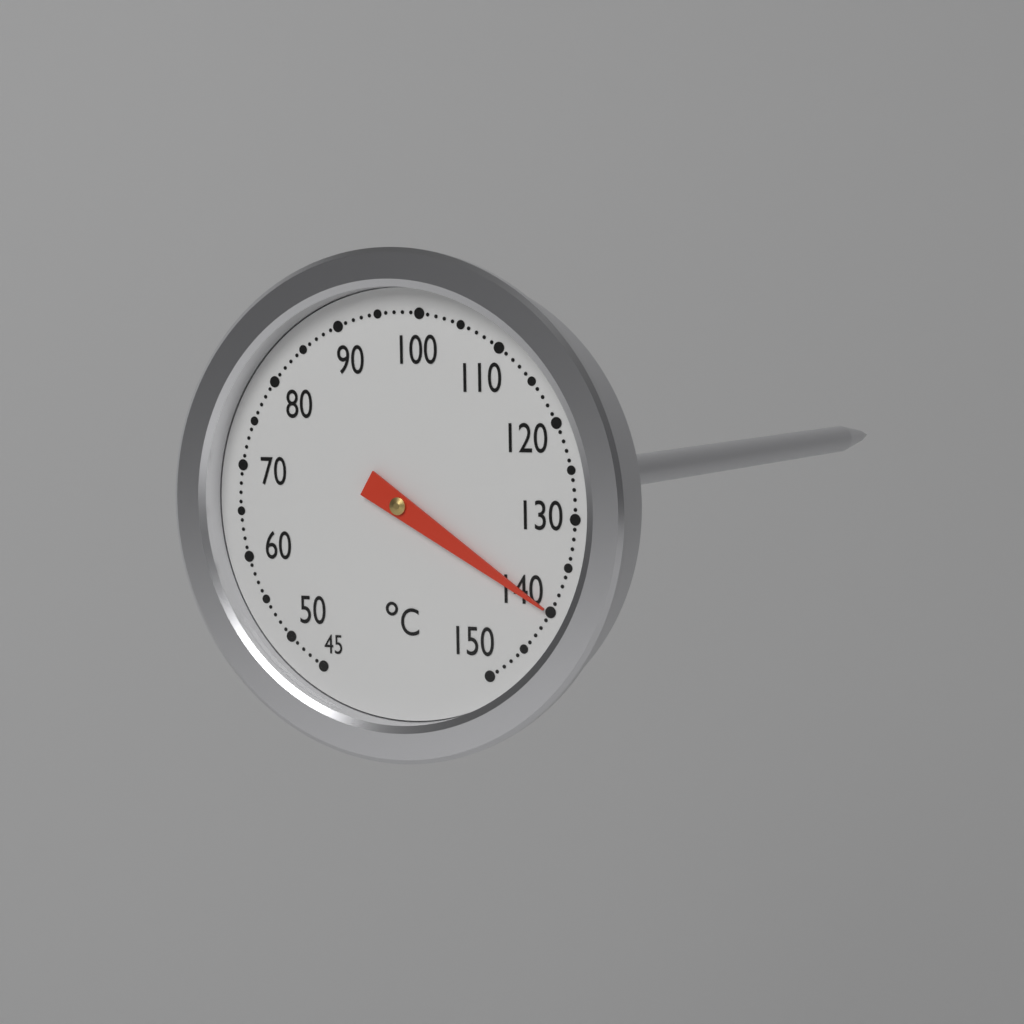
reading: 140 °C
